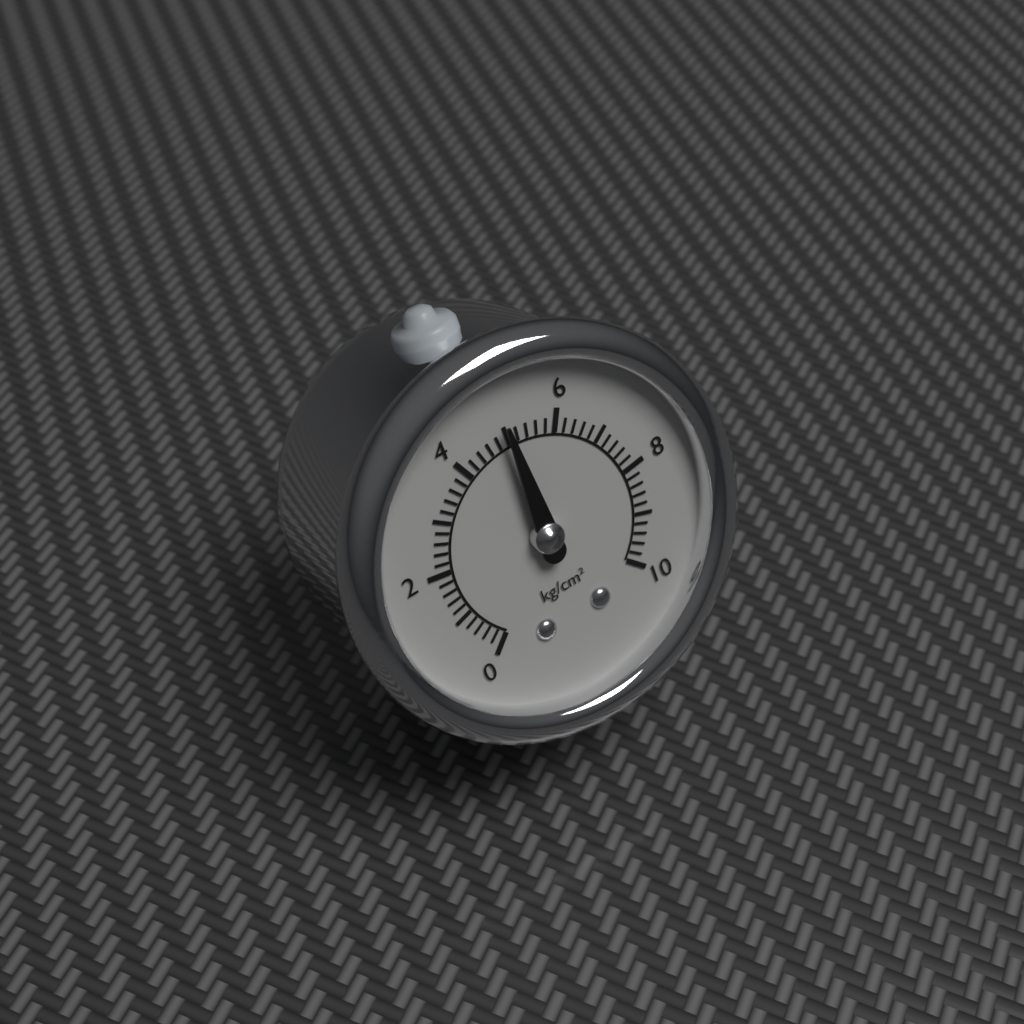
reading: 5.0 kg/cm²
